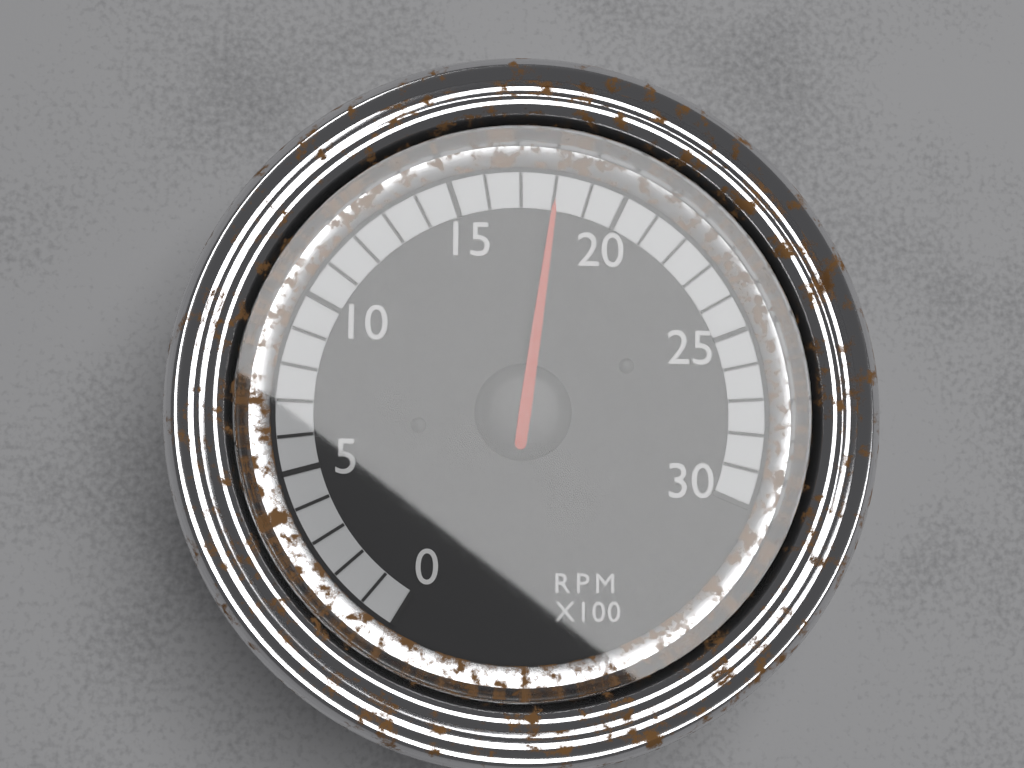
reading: 18 RPM x100
